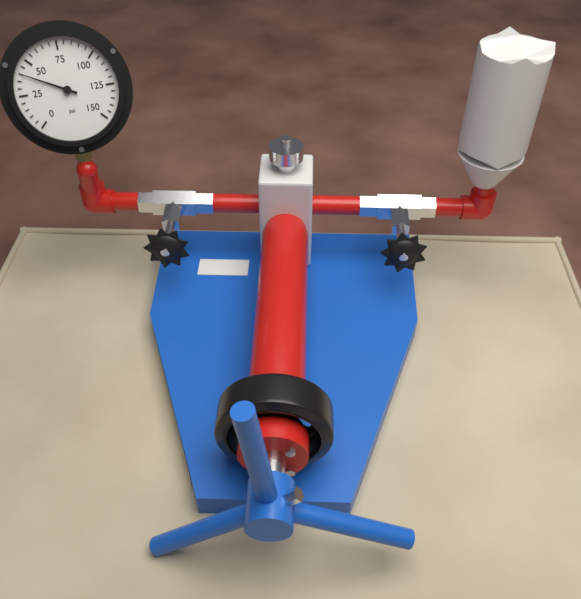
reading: 40 psi
